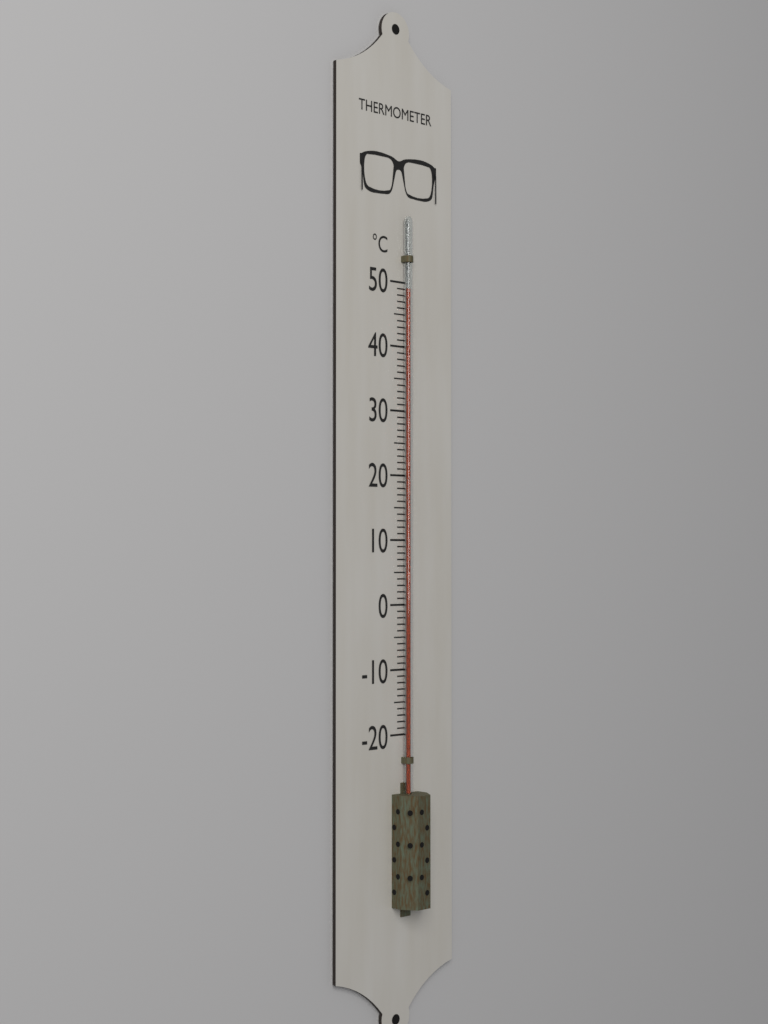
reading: 49 °C
